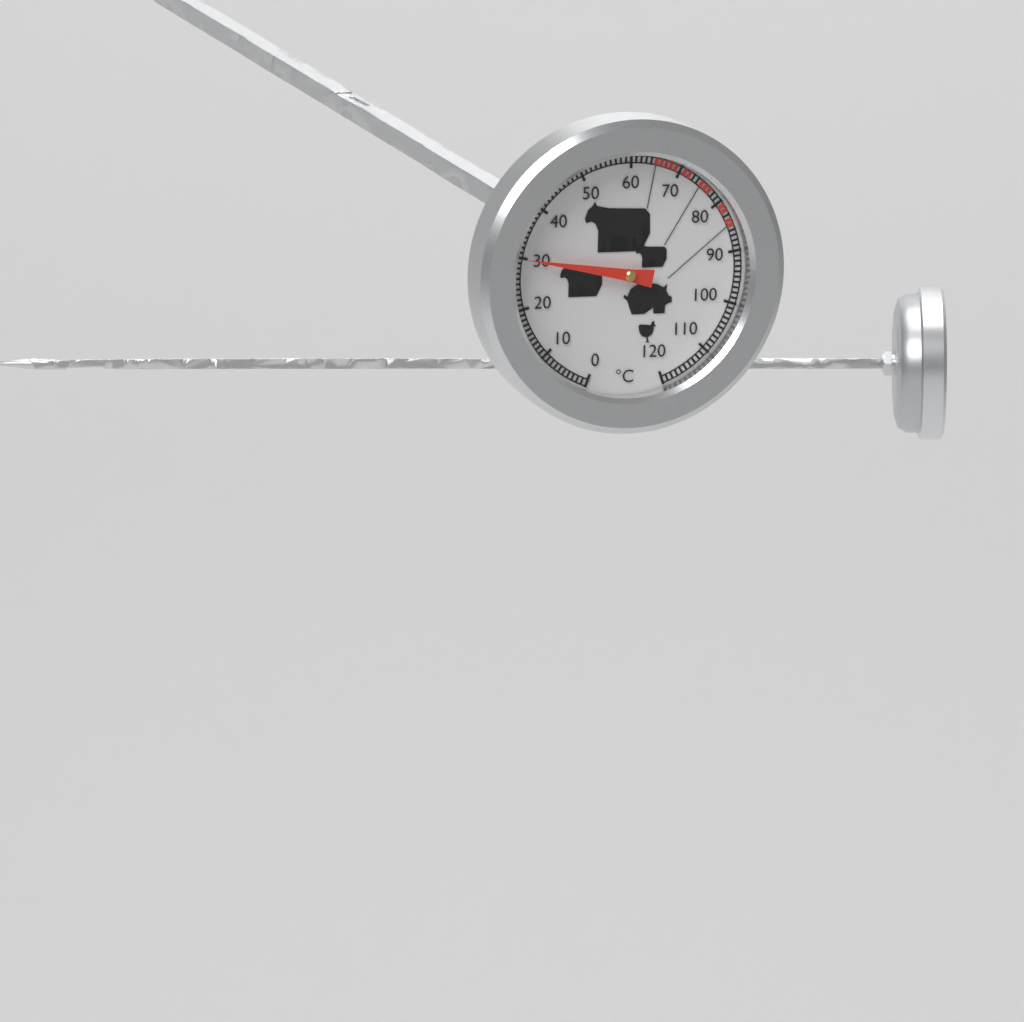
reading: 30 °C
